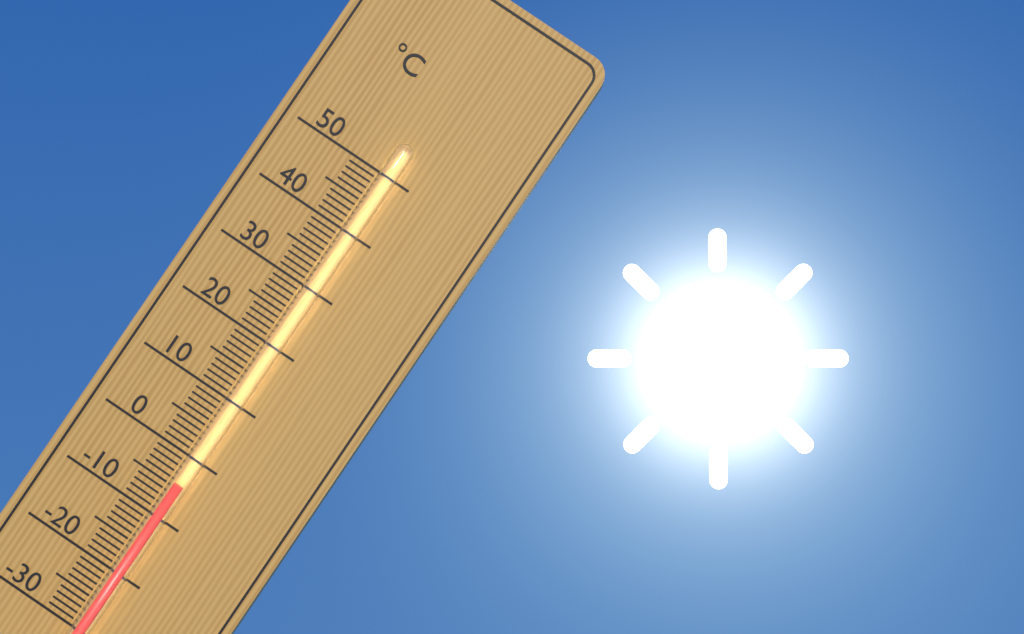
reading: -4 °C
